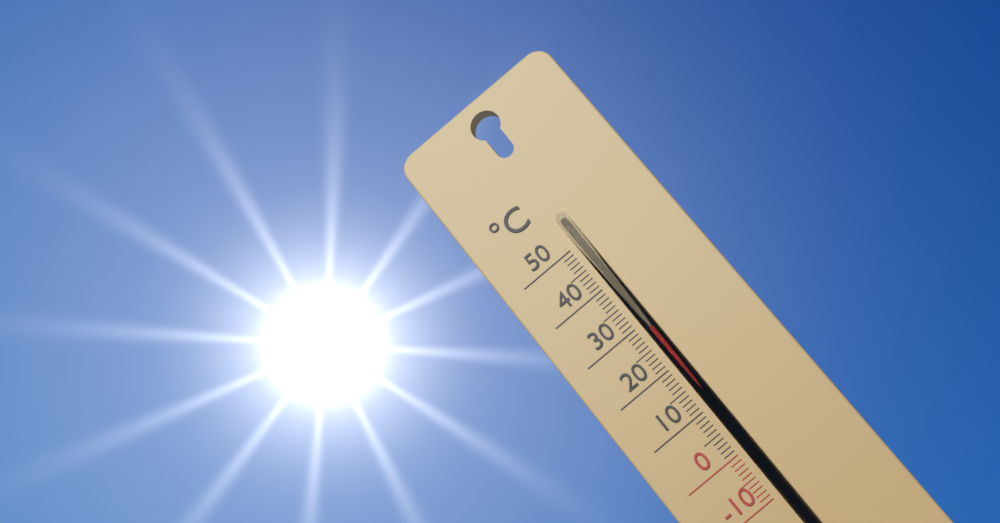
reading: 28 °C
